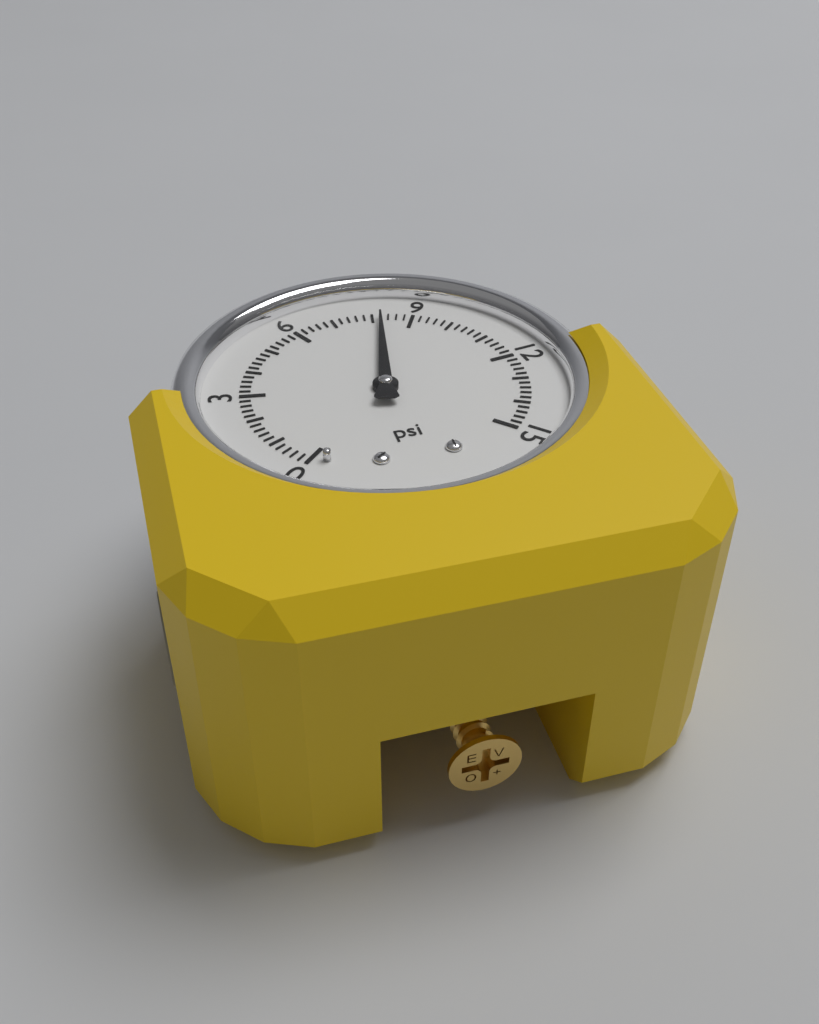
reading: 8.2 psi
